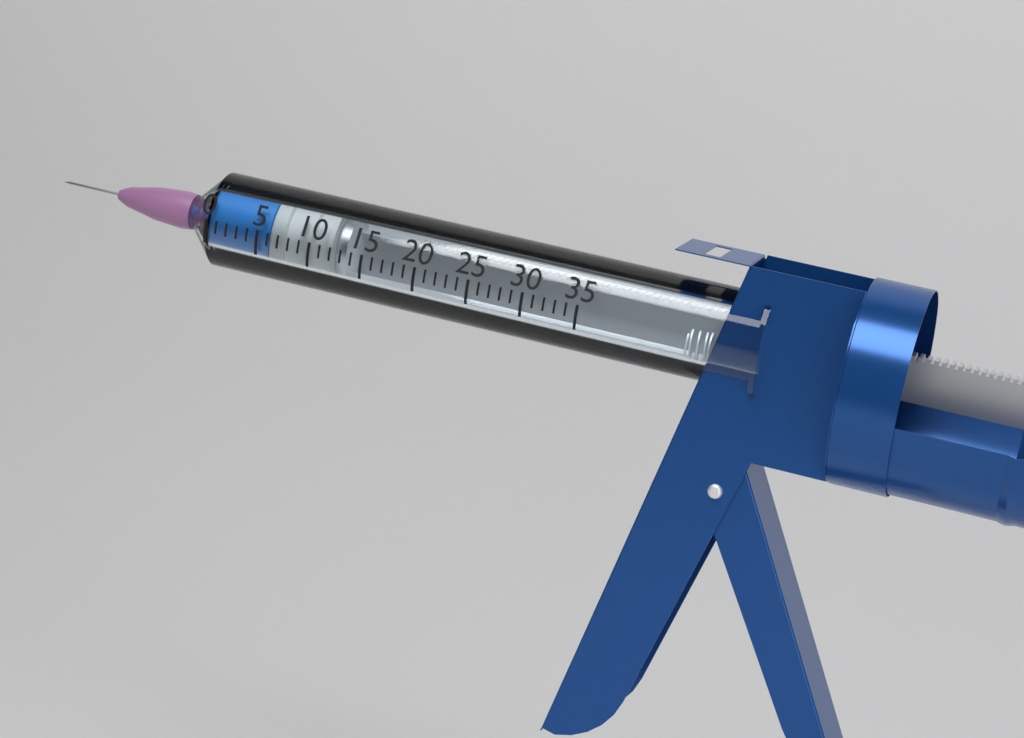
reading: 6 (no unit)
